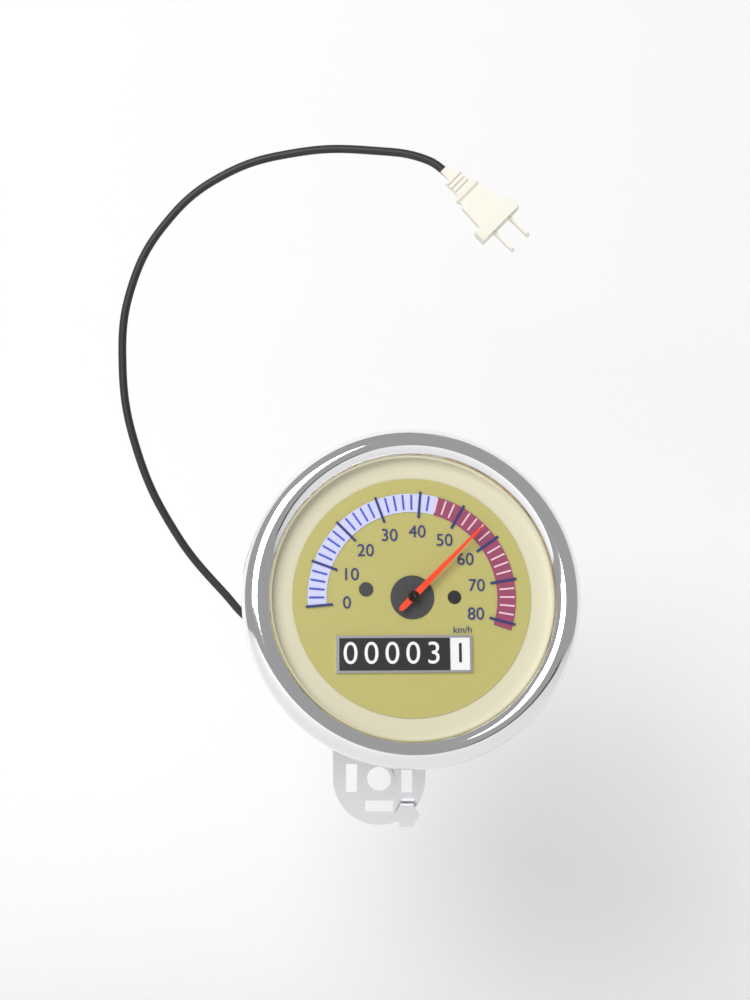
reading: 56 km/h
